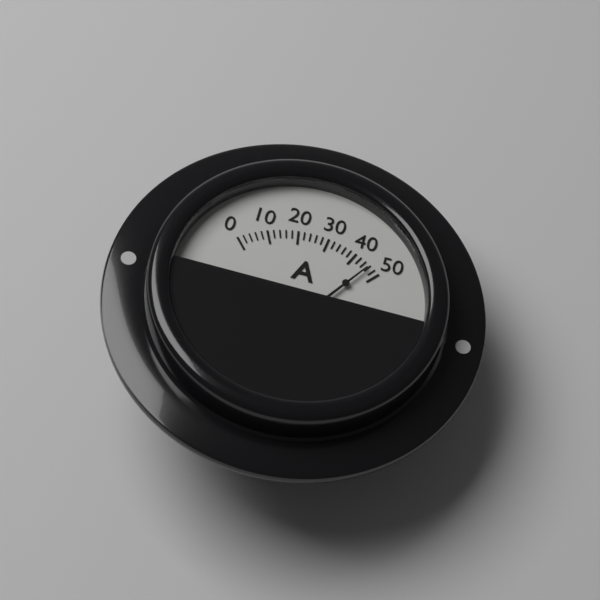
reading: 46 A
